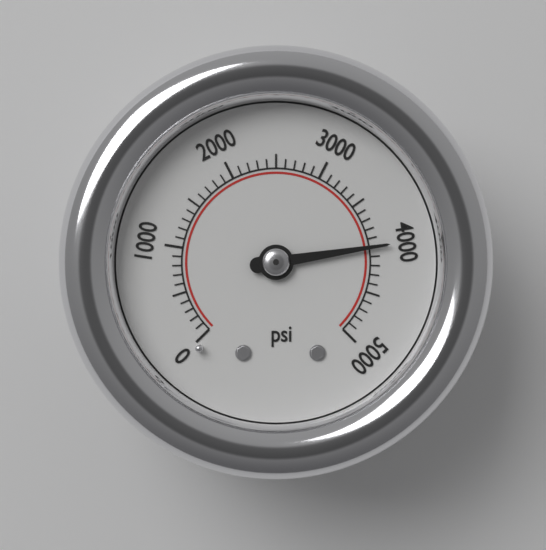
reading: 4000 psi
